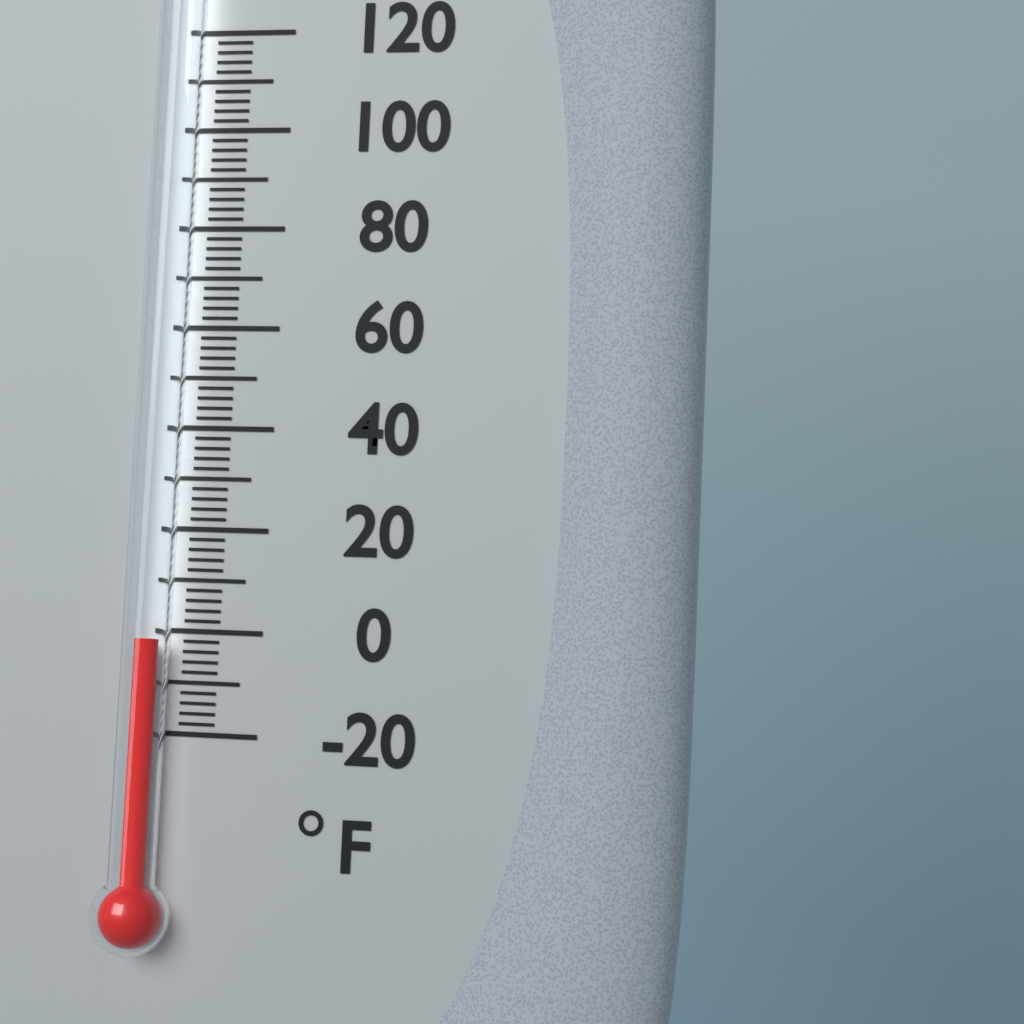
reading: -2 °F
